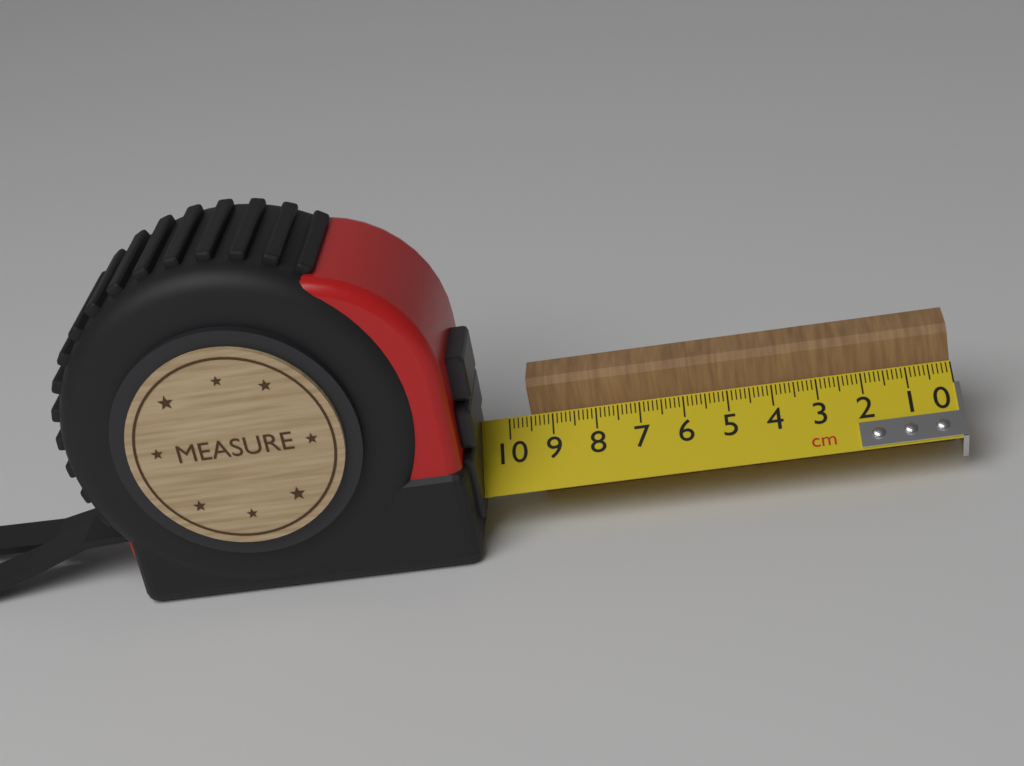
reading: 9.5 cm
